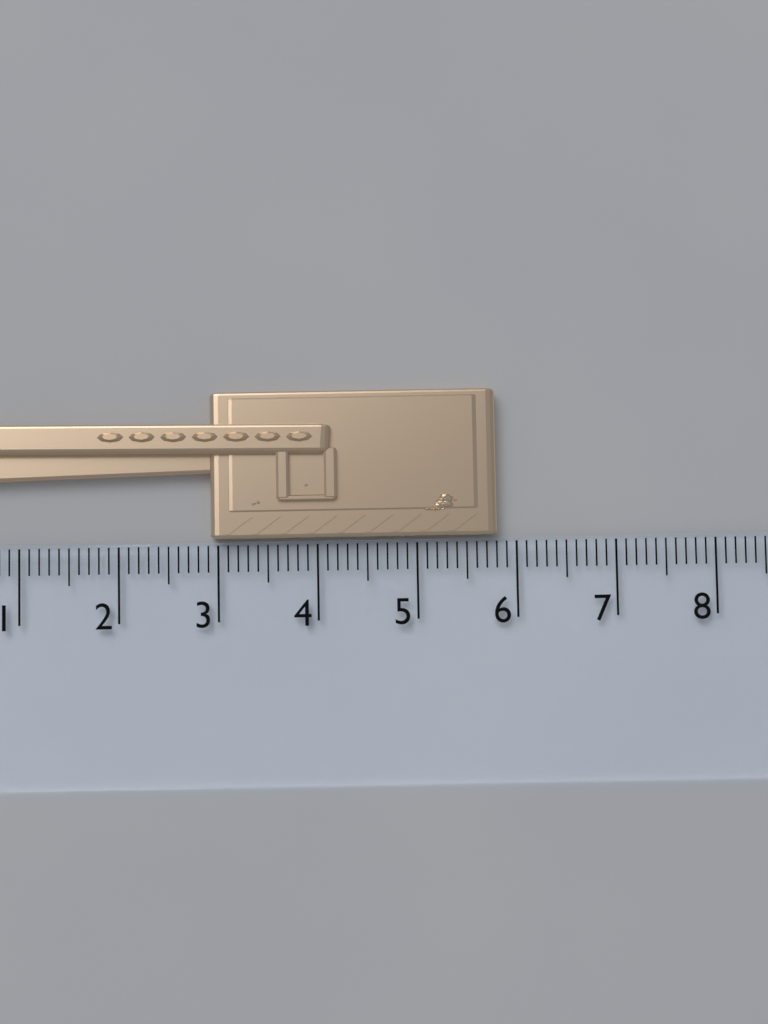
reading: 5.8 cm
